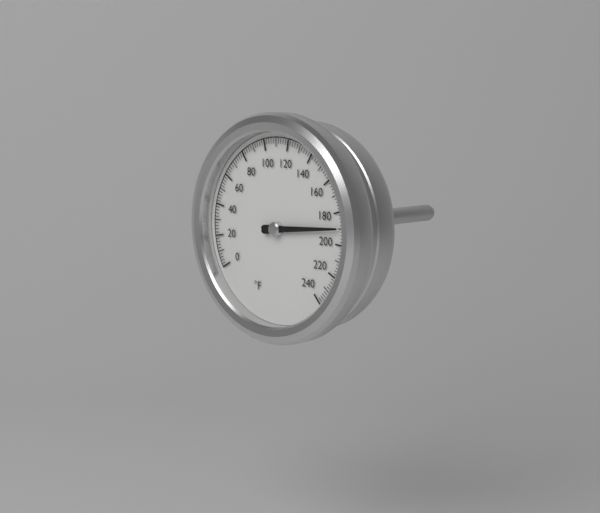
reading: 190 °F
